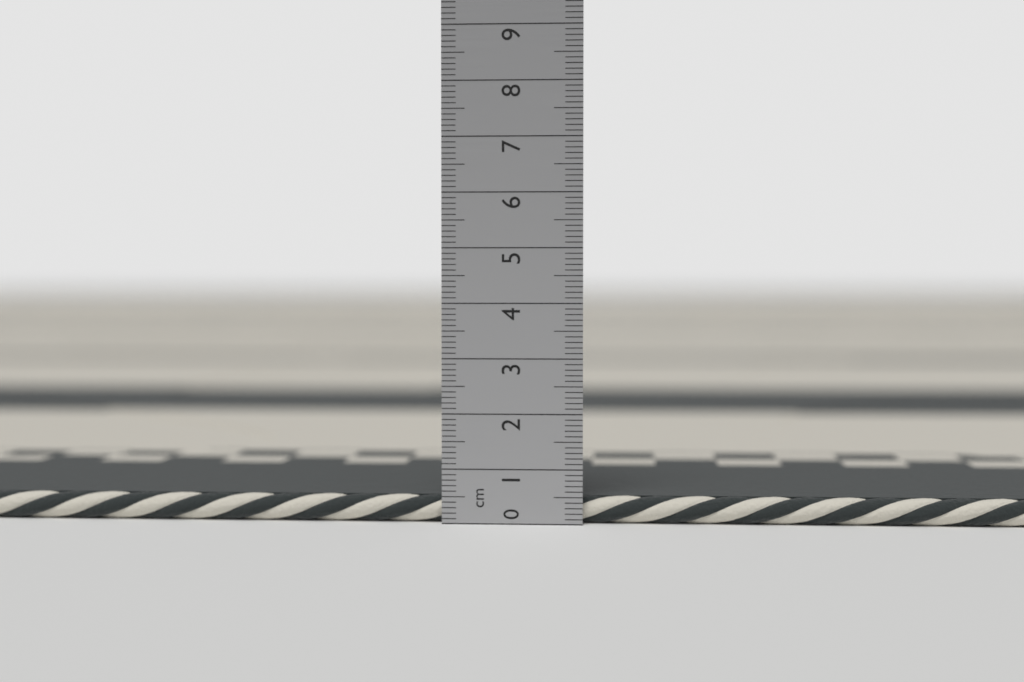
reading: 0.5 cm
